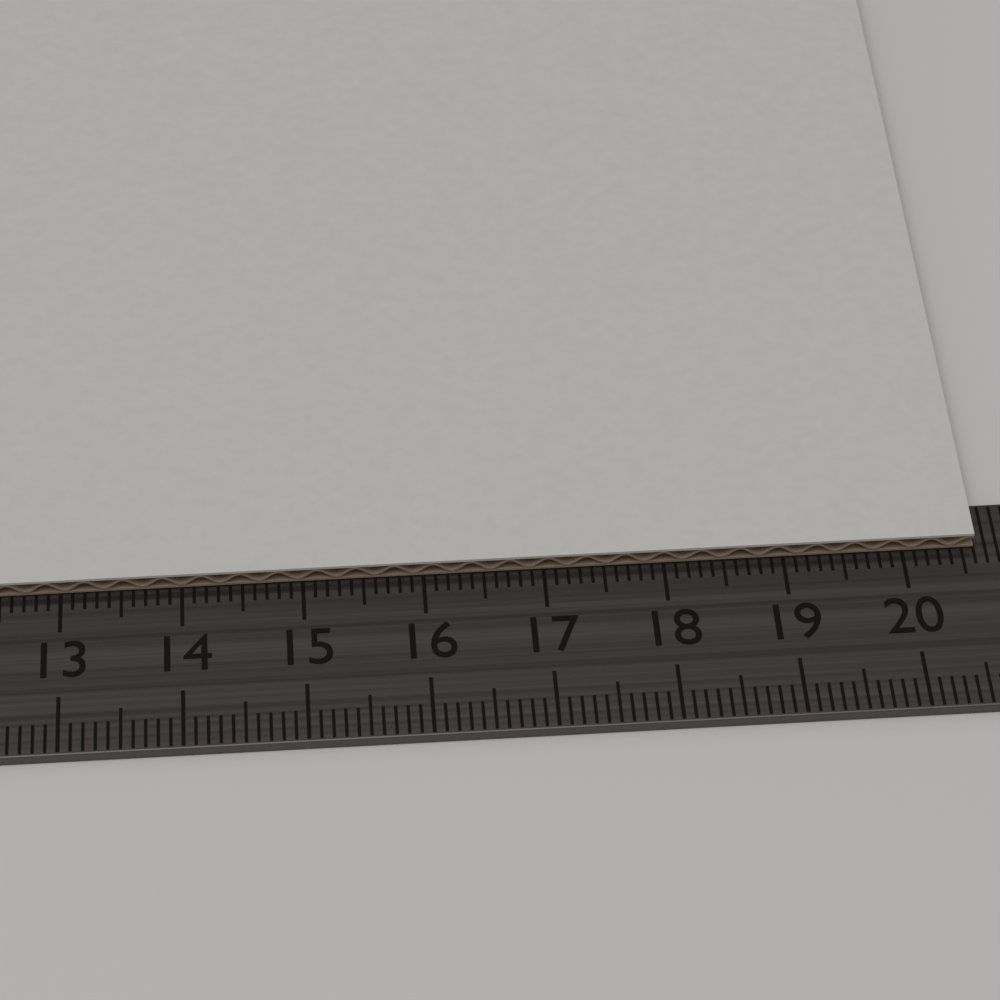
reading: 20.6 cm
